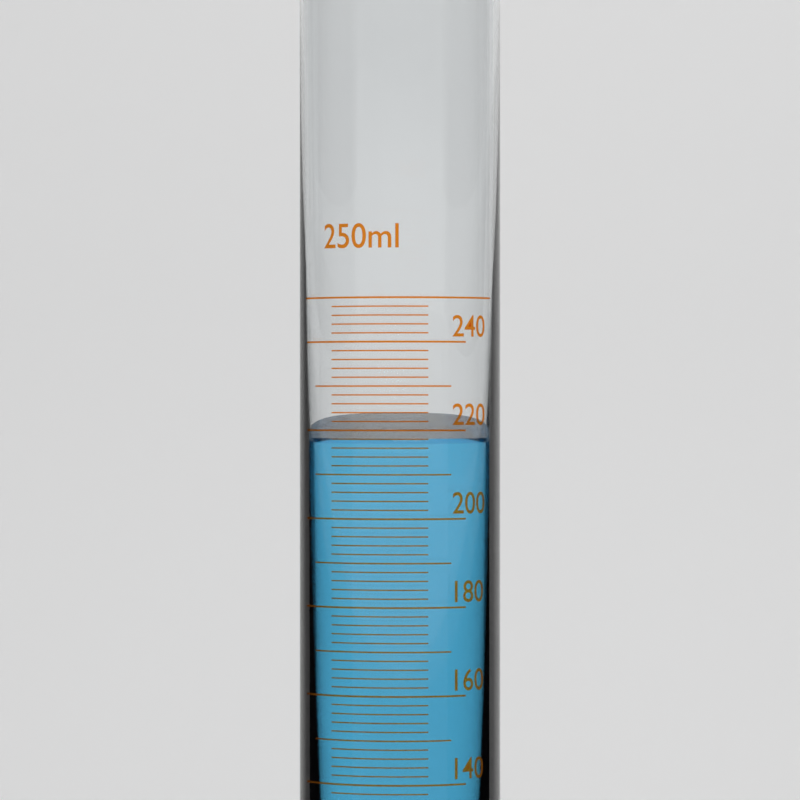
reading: 218 ml
